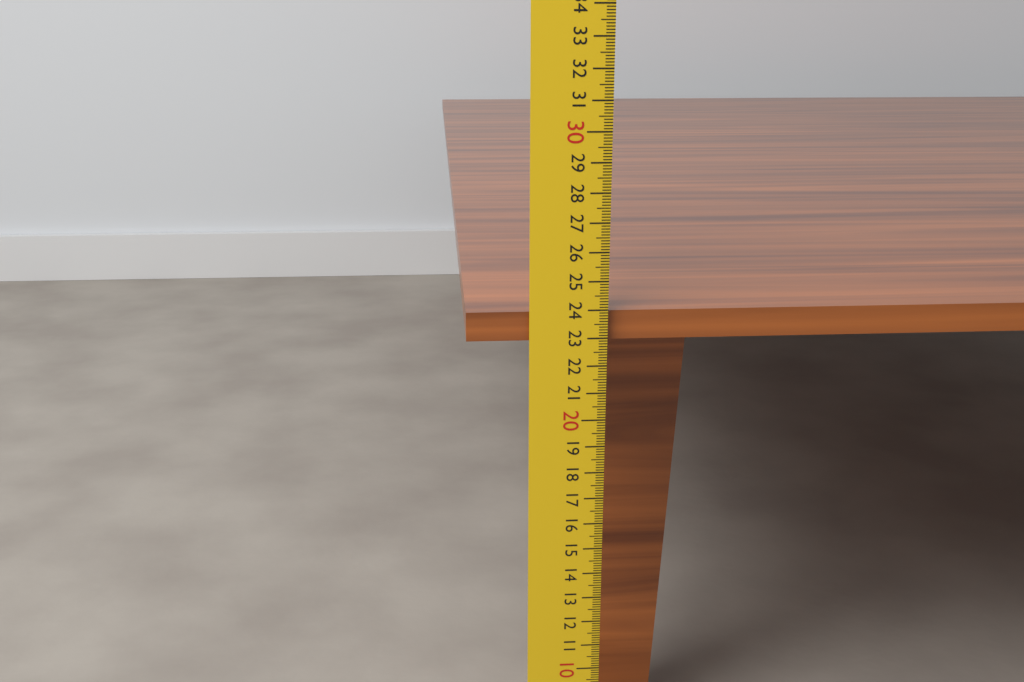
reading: 23.9 cm
